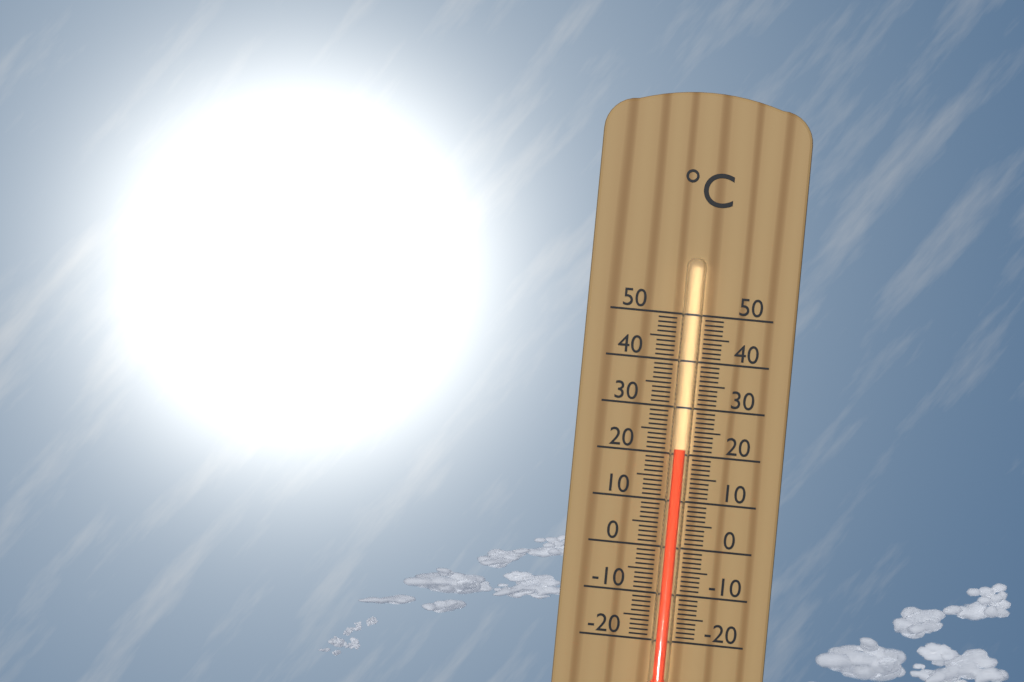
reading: 21 °C
